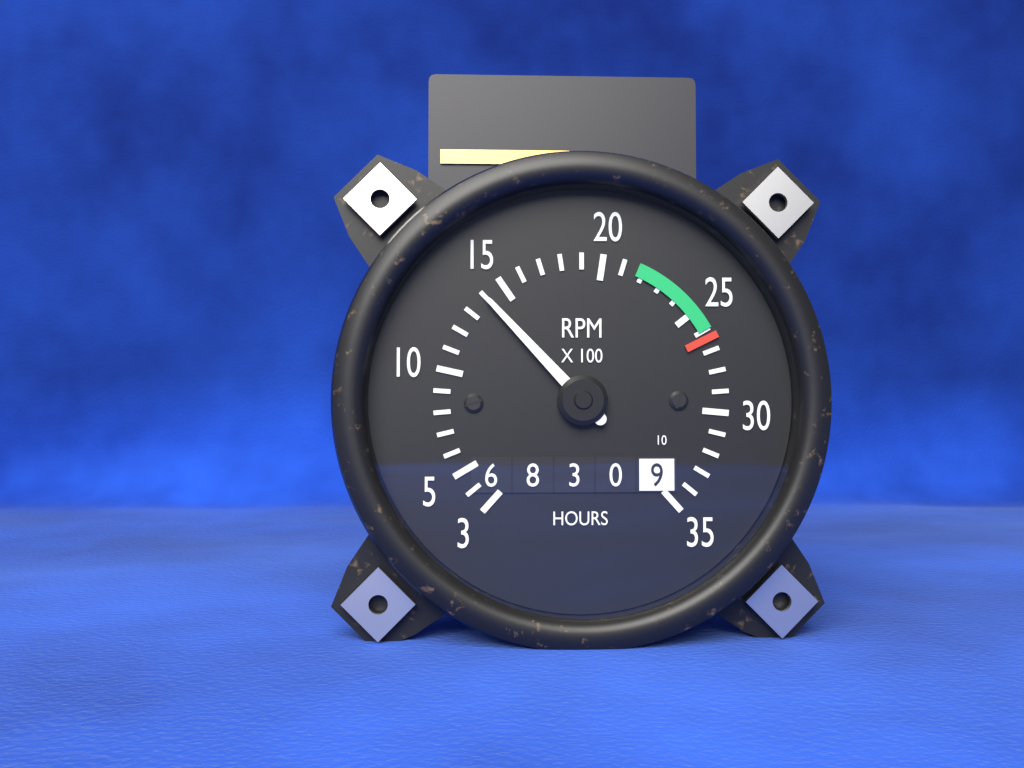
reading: 1400 RPM
